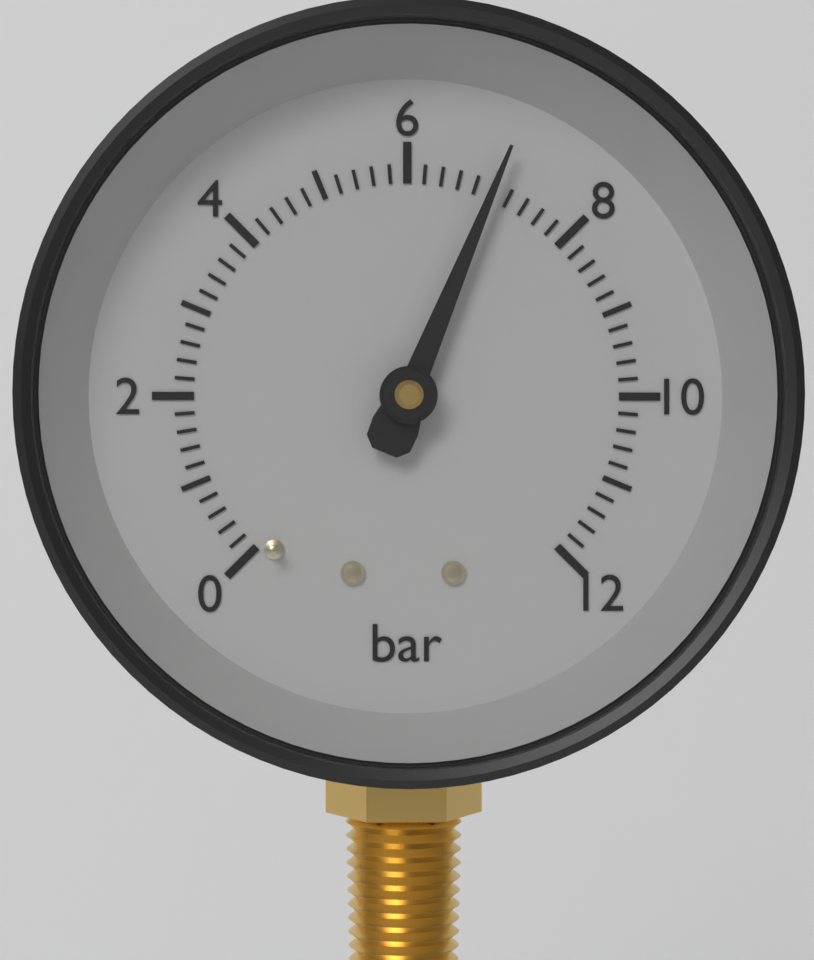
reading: 7.0 bar
